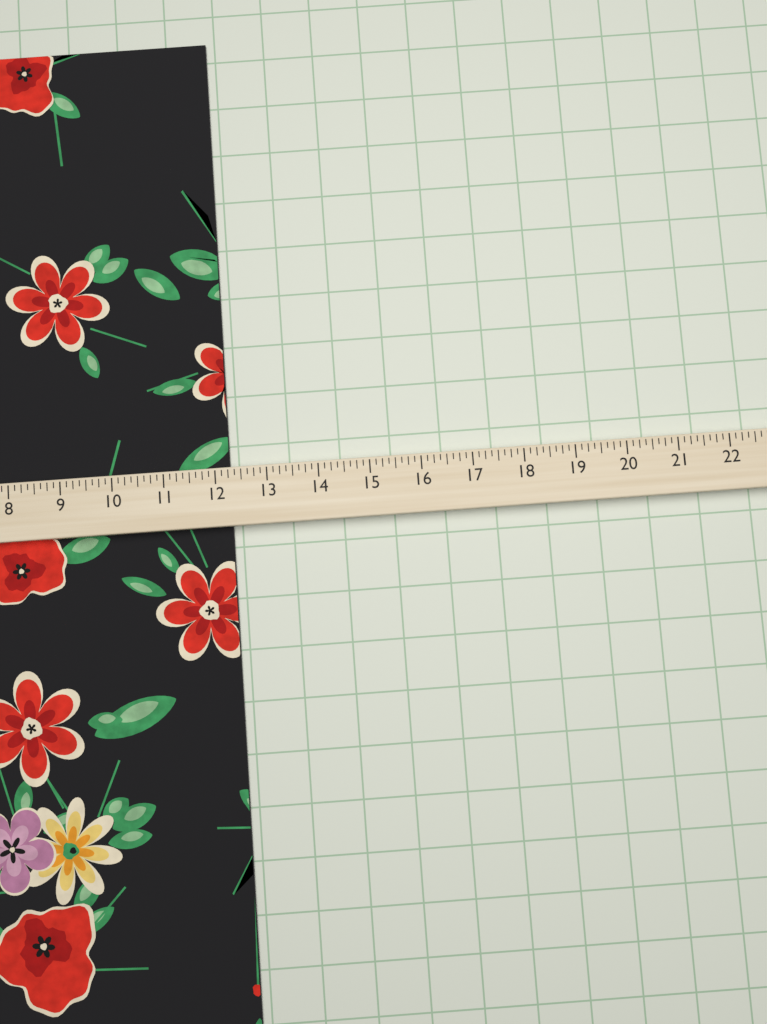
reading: 12.250 (no unit)
